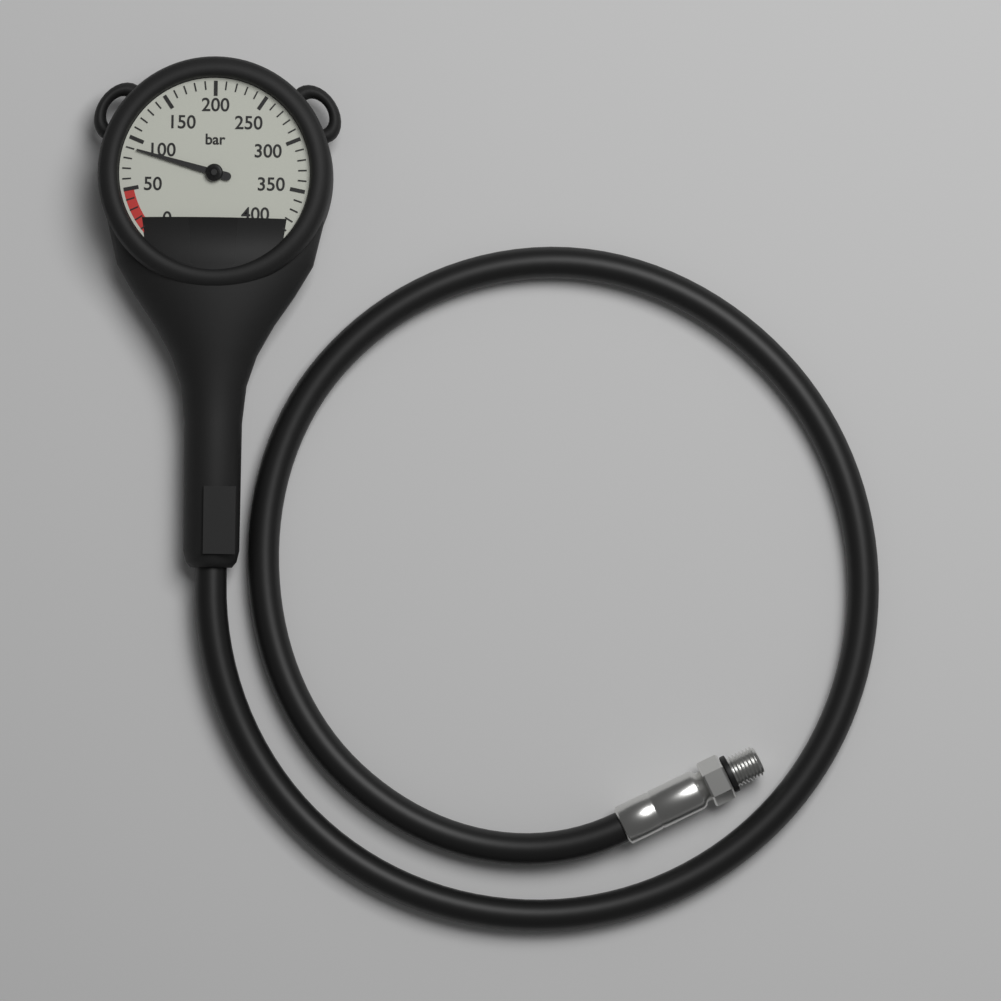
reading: 90 bar
